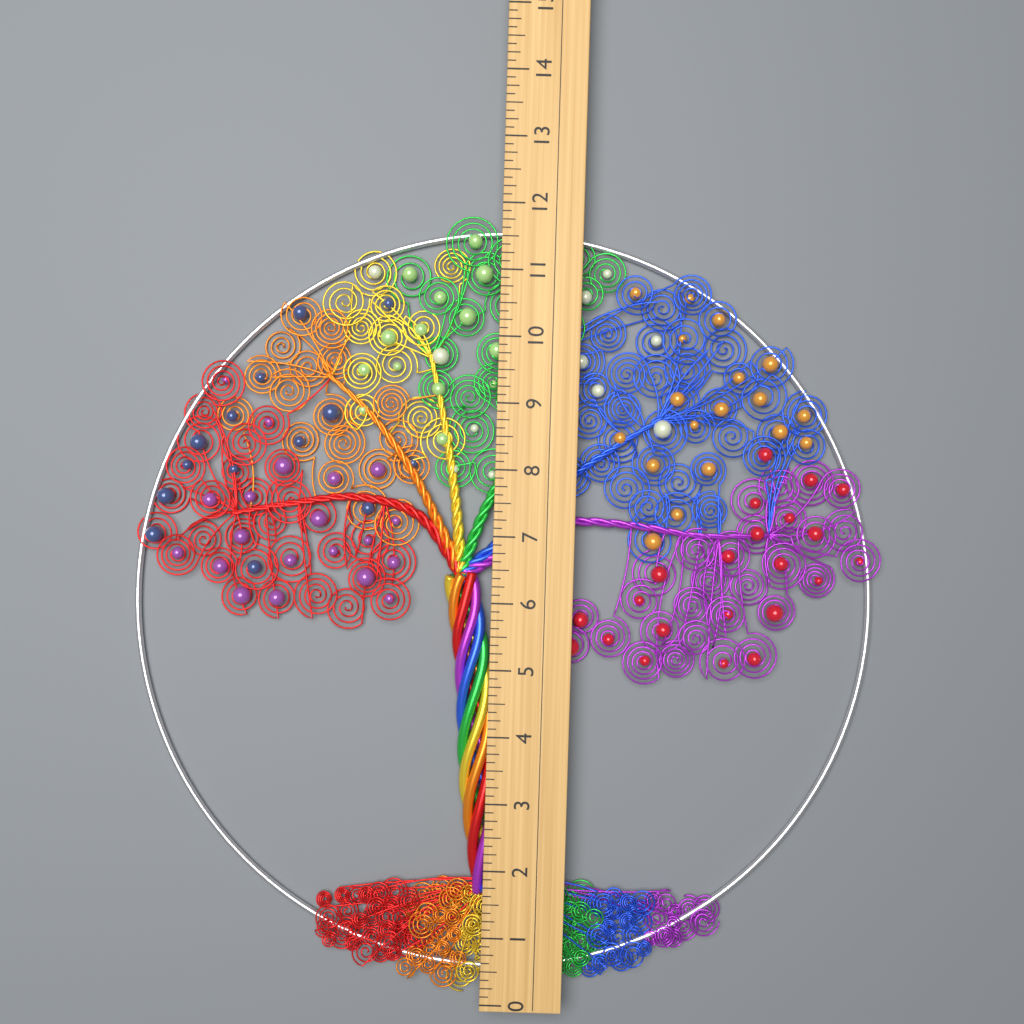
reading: 11.875 (no unit)
